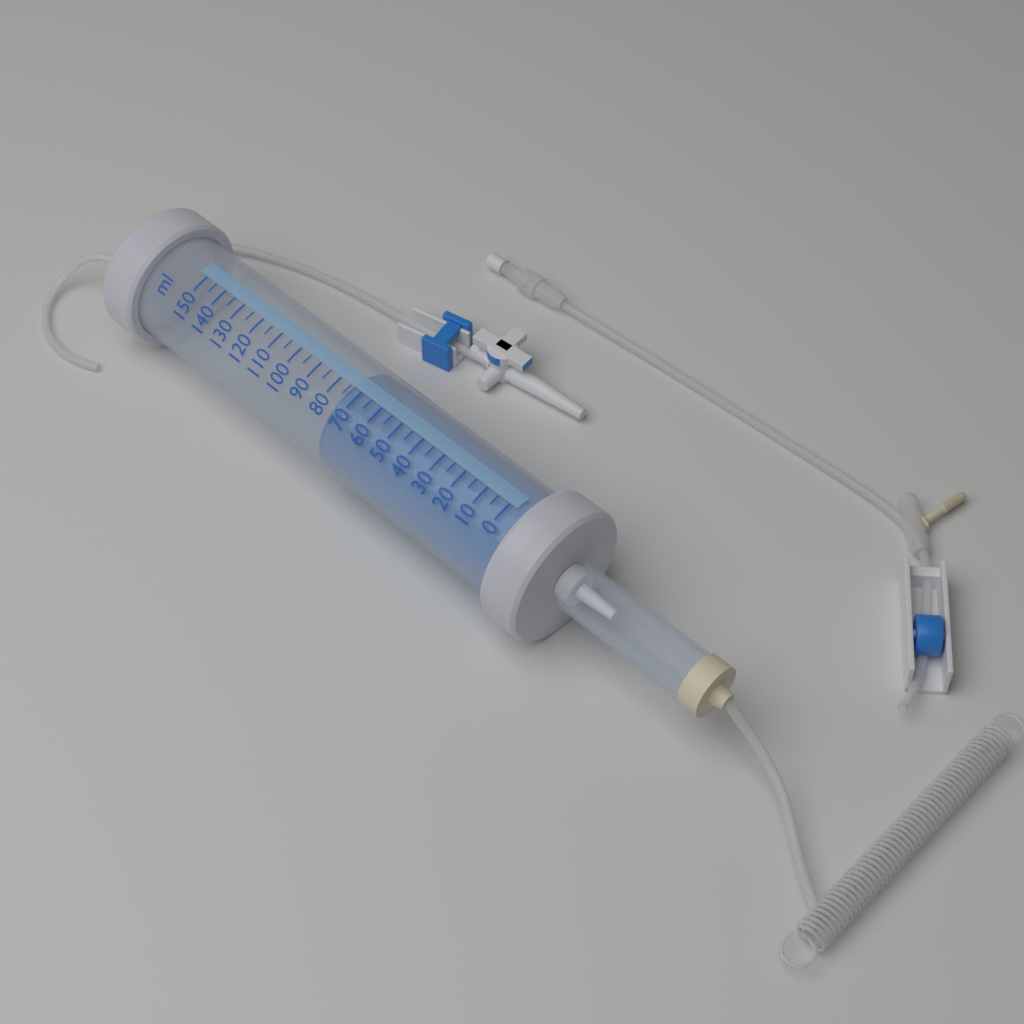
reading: 75 ml
